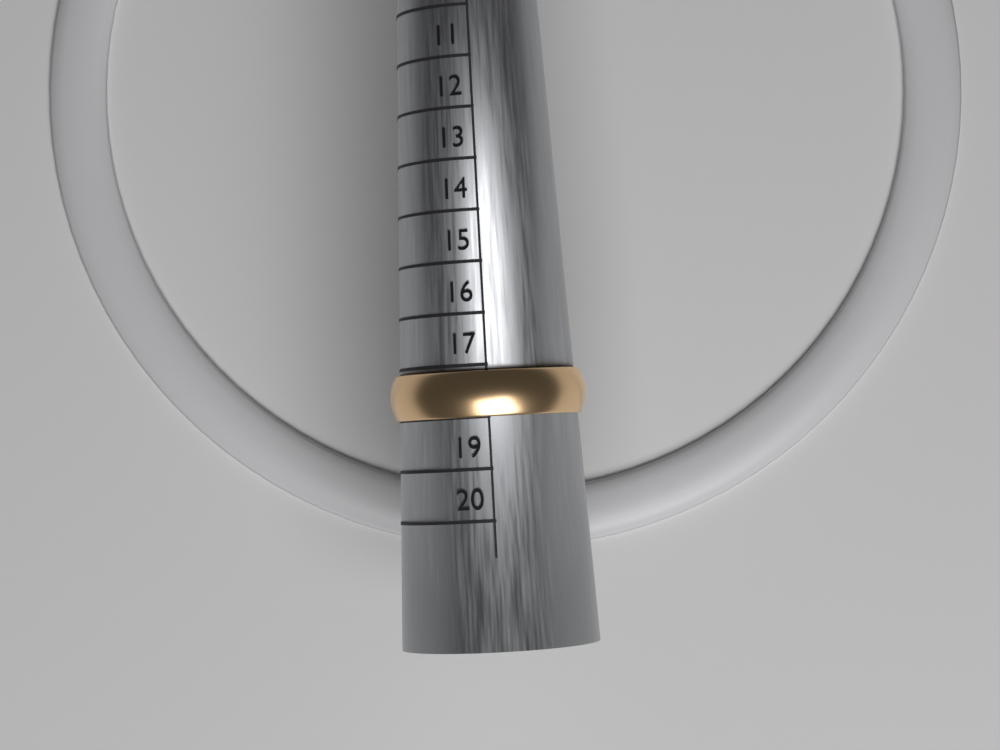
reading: 18 (no unit)
